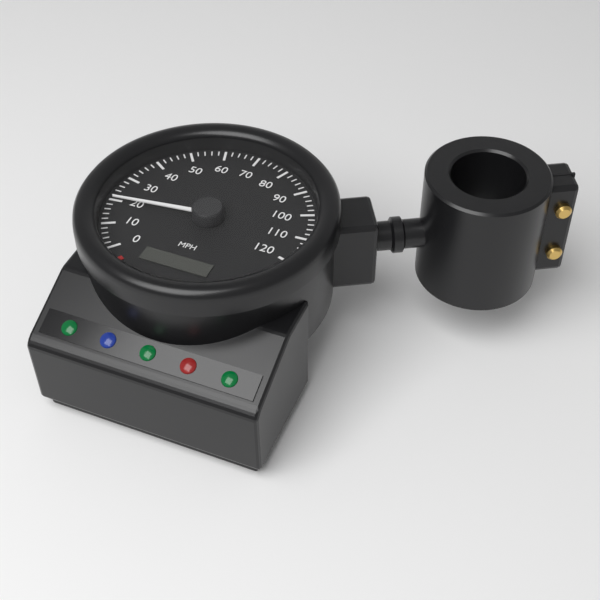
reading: 20 mph
